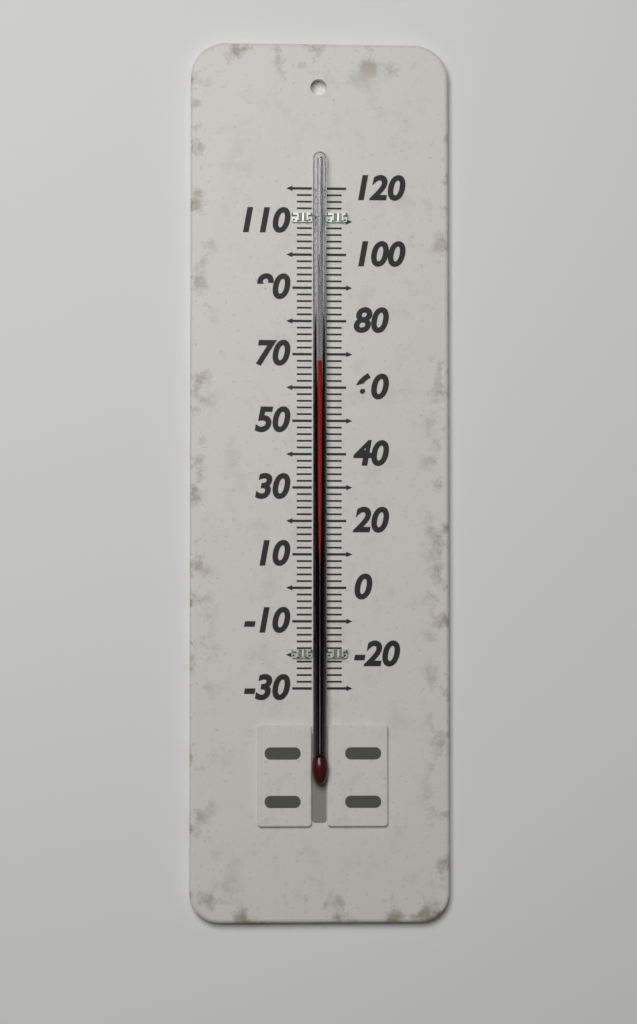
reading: 68 (no unit)
